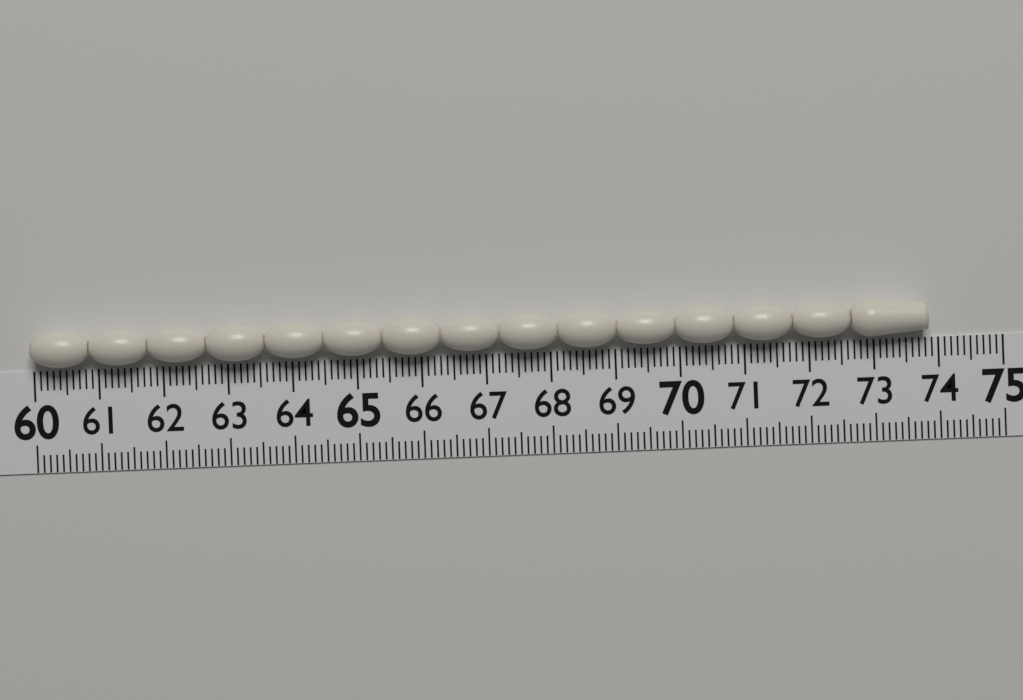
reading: 73.8 (no unit)
